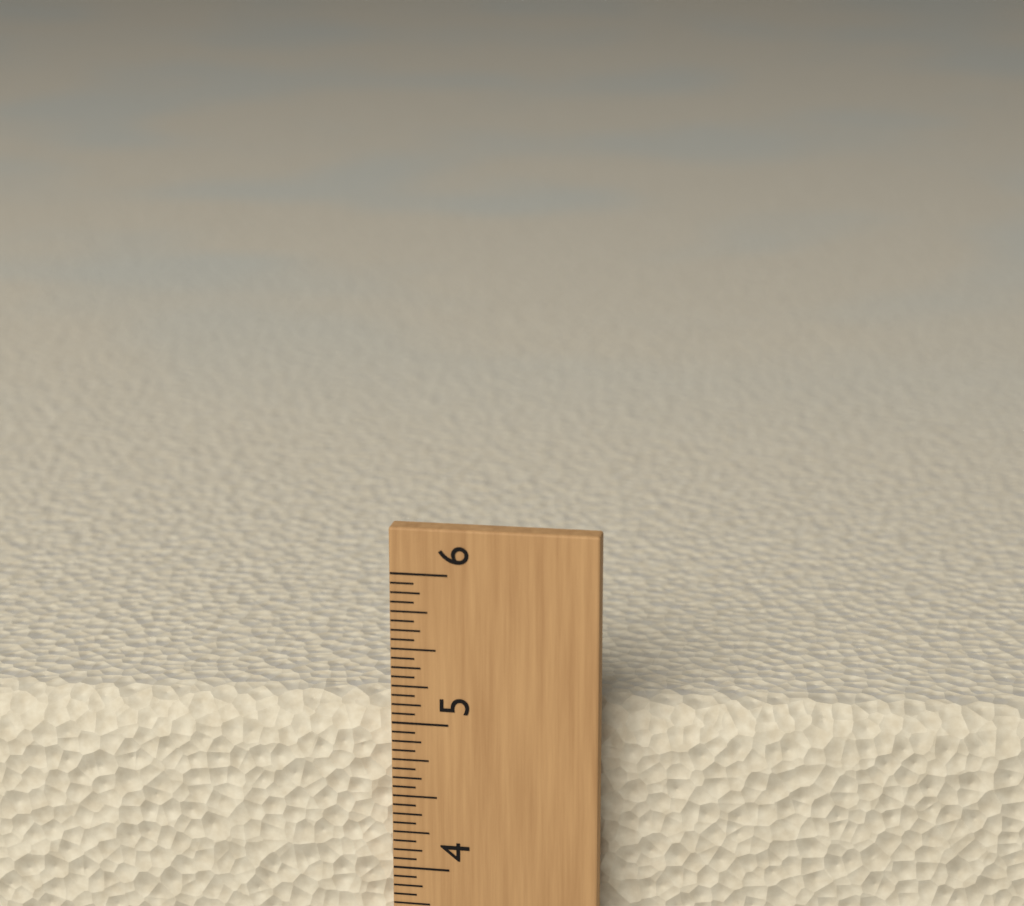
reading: 5.0625 (no unit)
